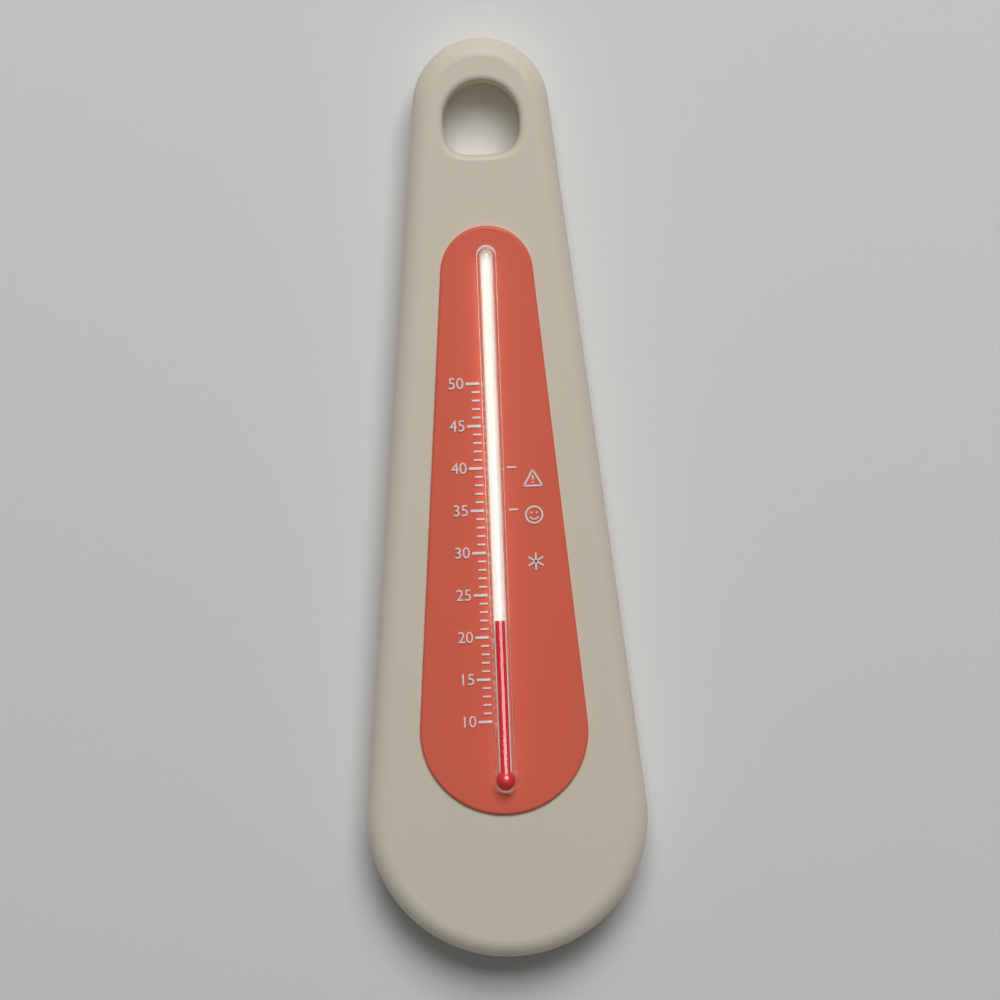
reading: 22 (no unit)
